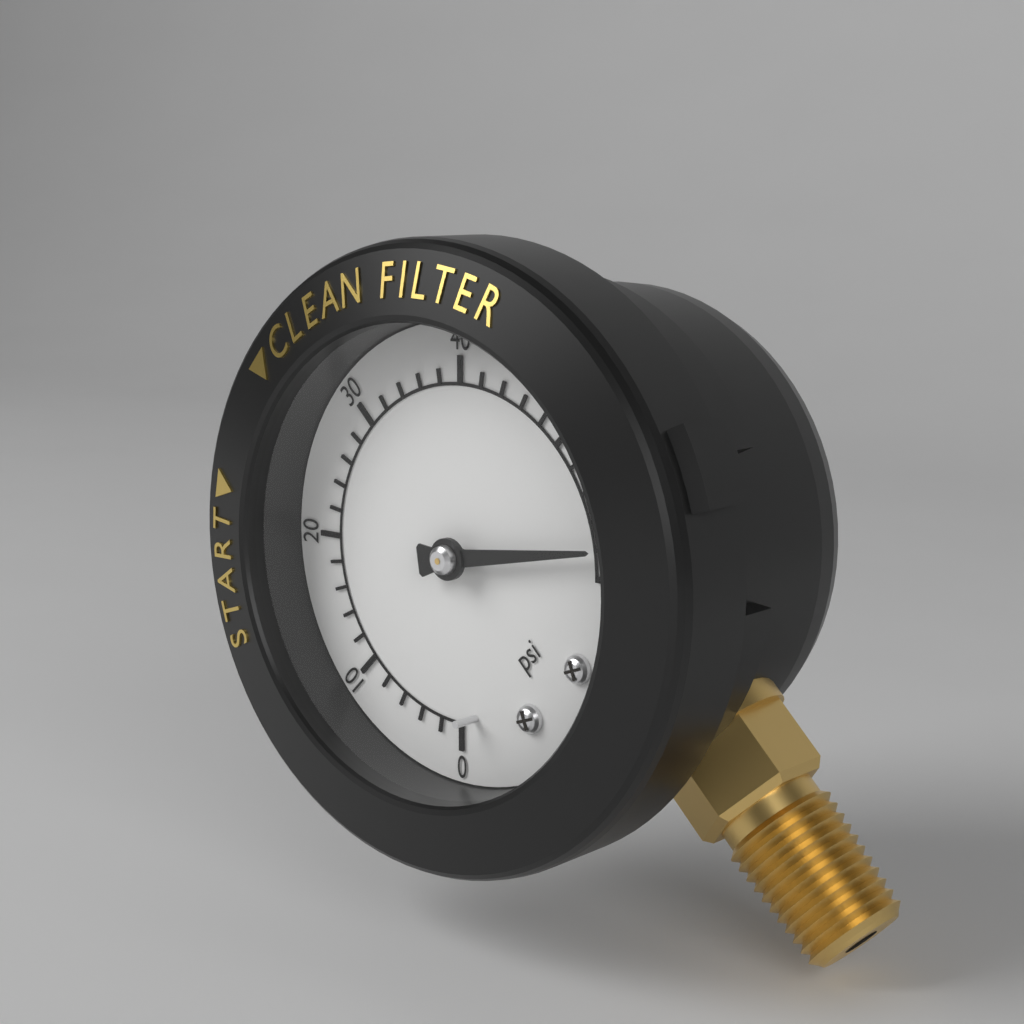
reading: 58 psi
